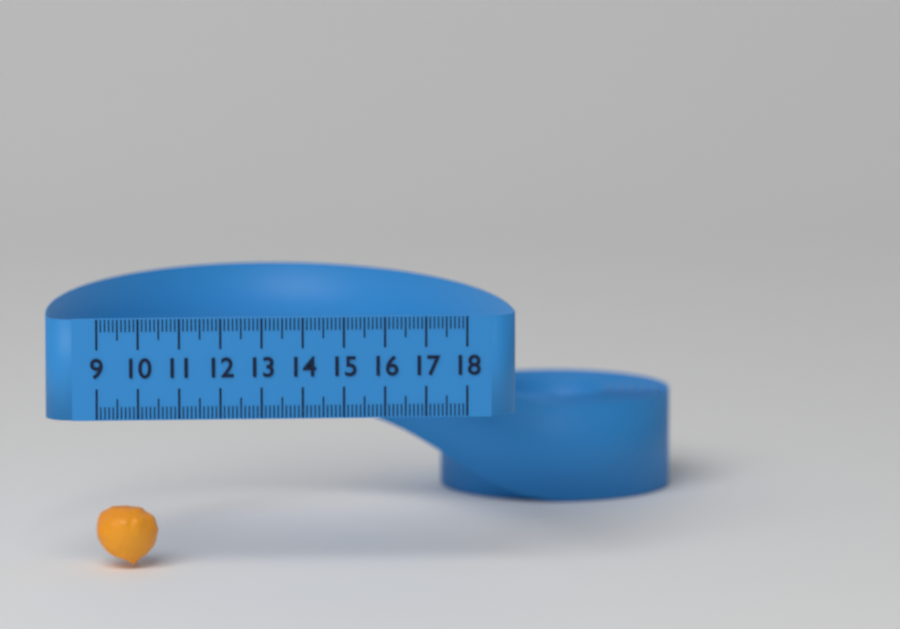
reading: 10.5 (no unit)
